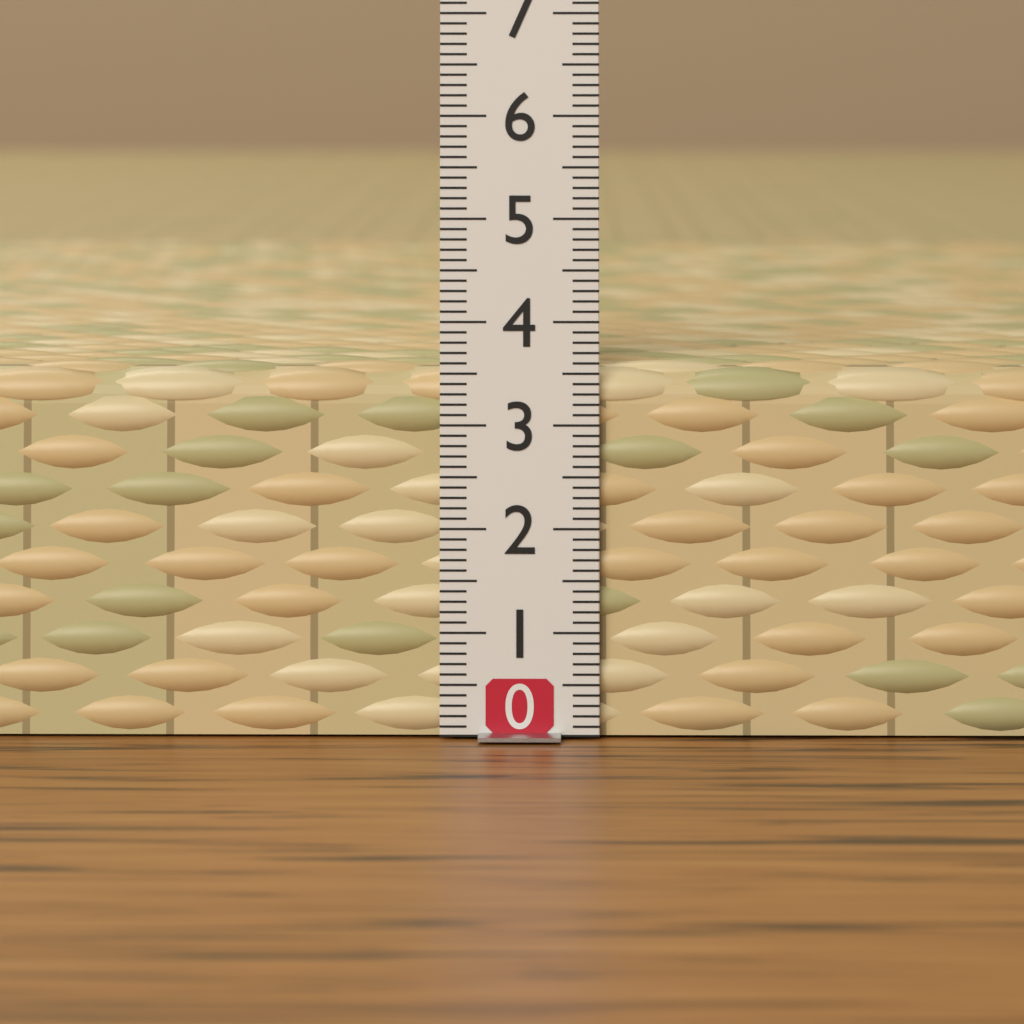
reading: 3.6 (no unit)
